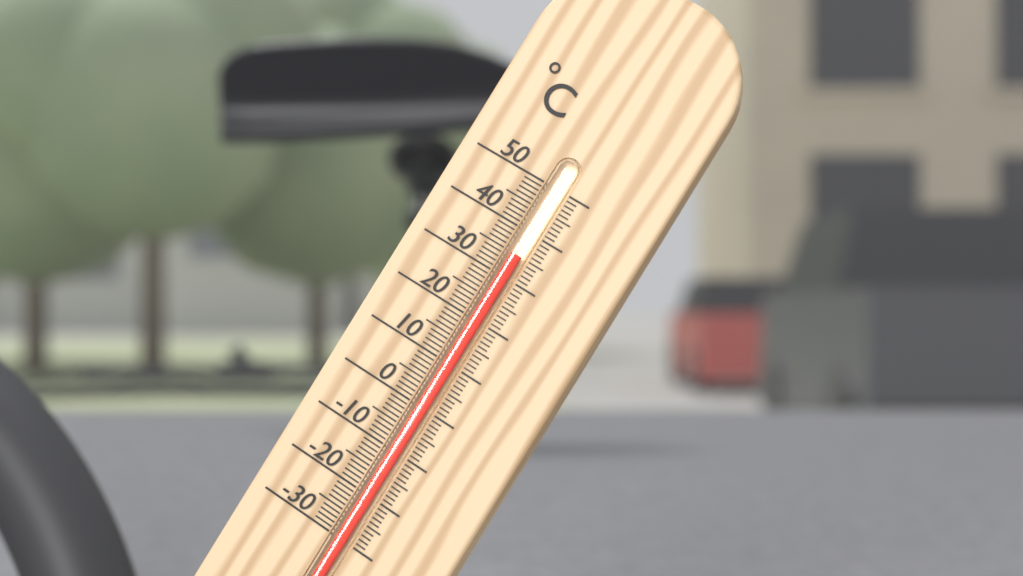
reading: 35 °C
